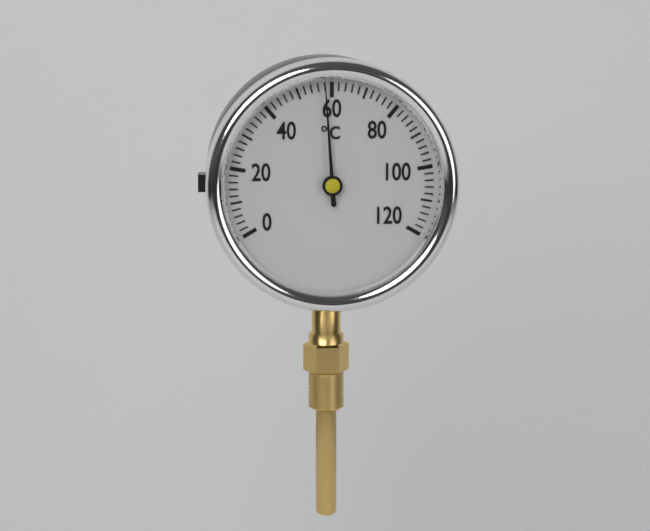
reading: 58 °C
